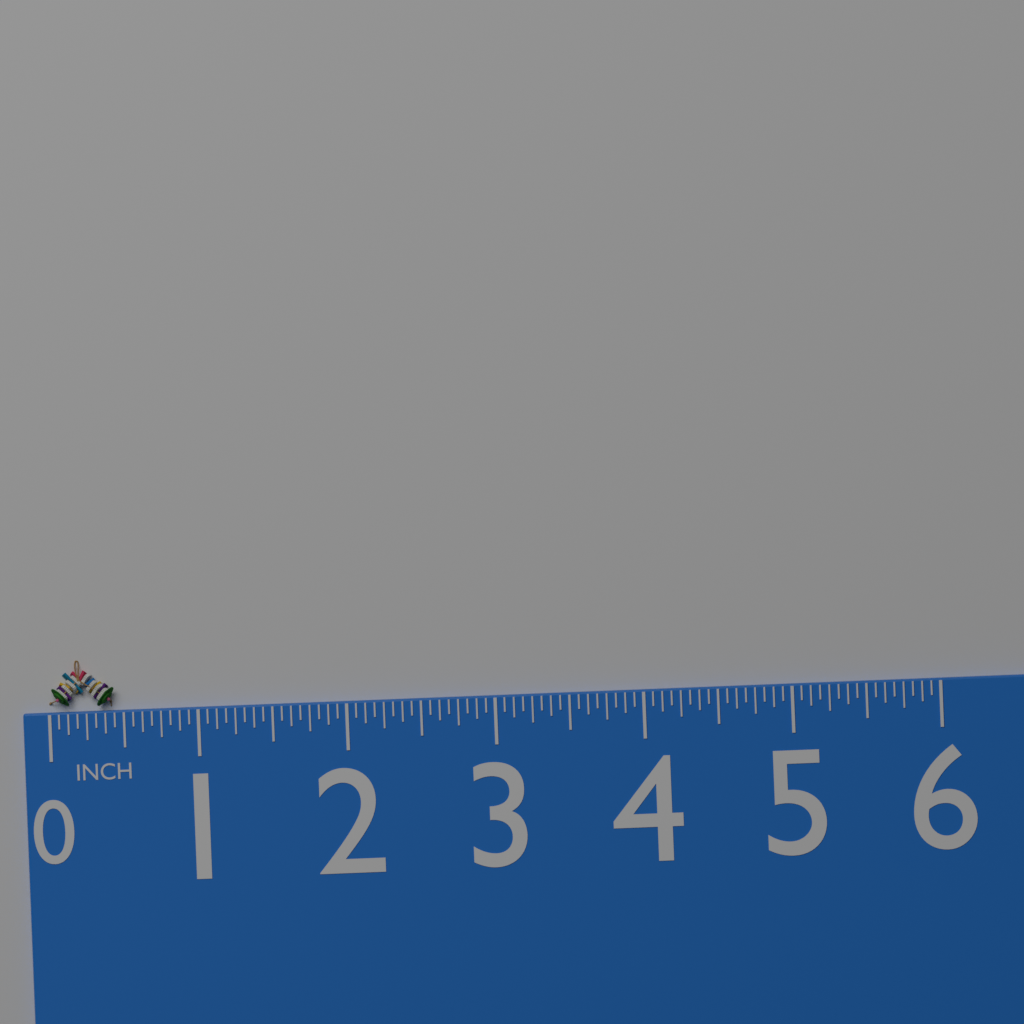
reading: 0.4375 in
